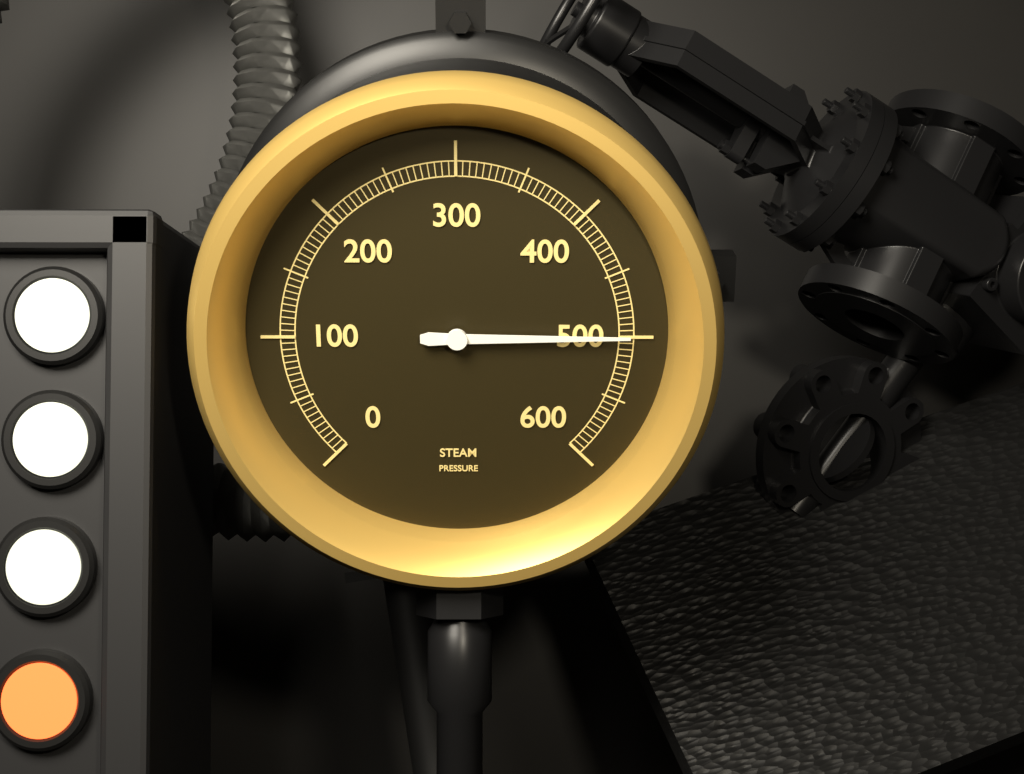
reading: 500 (no unit)
